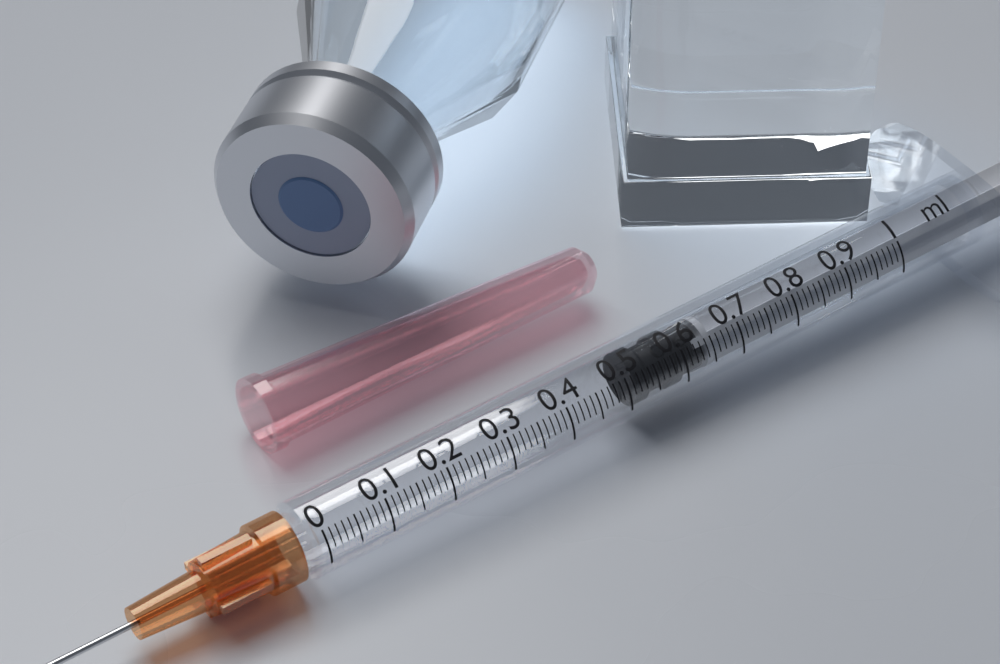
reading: 0.52 ml
